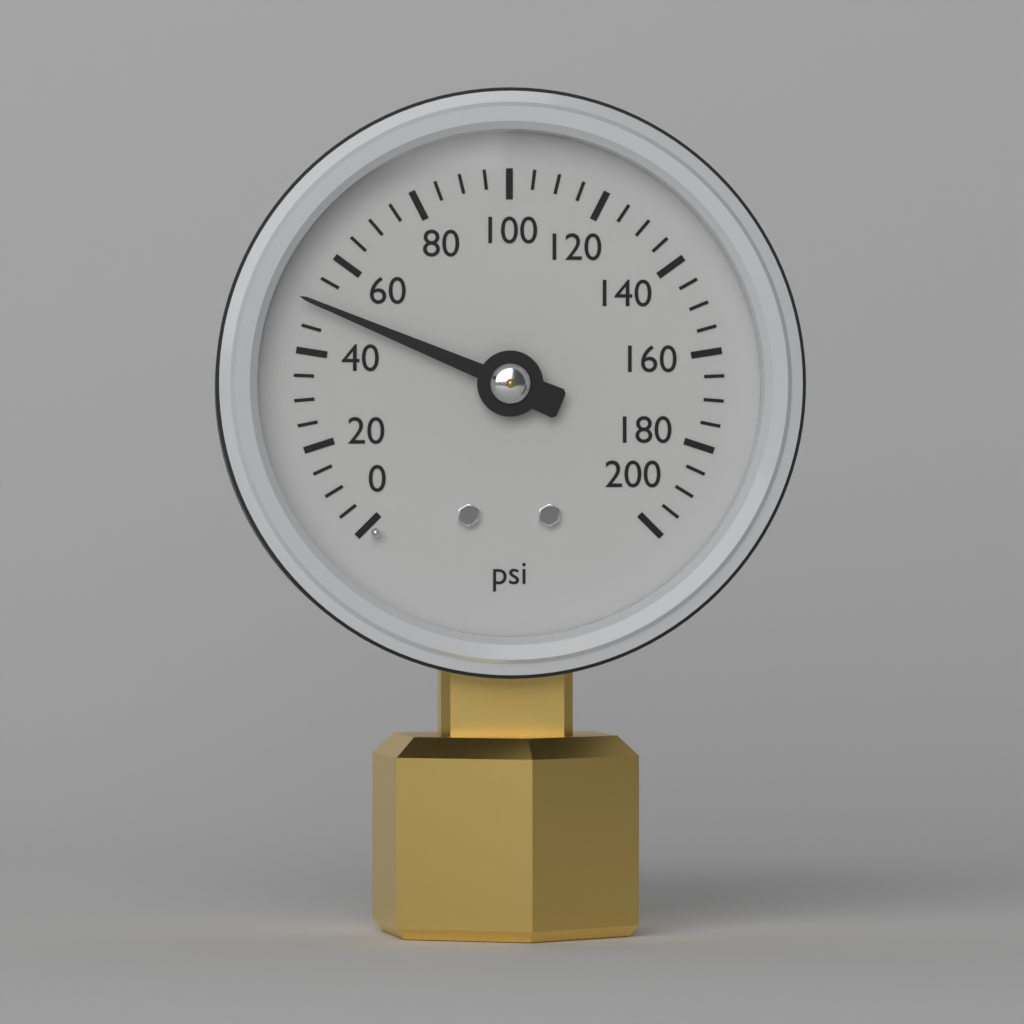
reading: 50 psi
